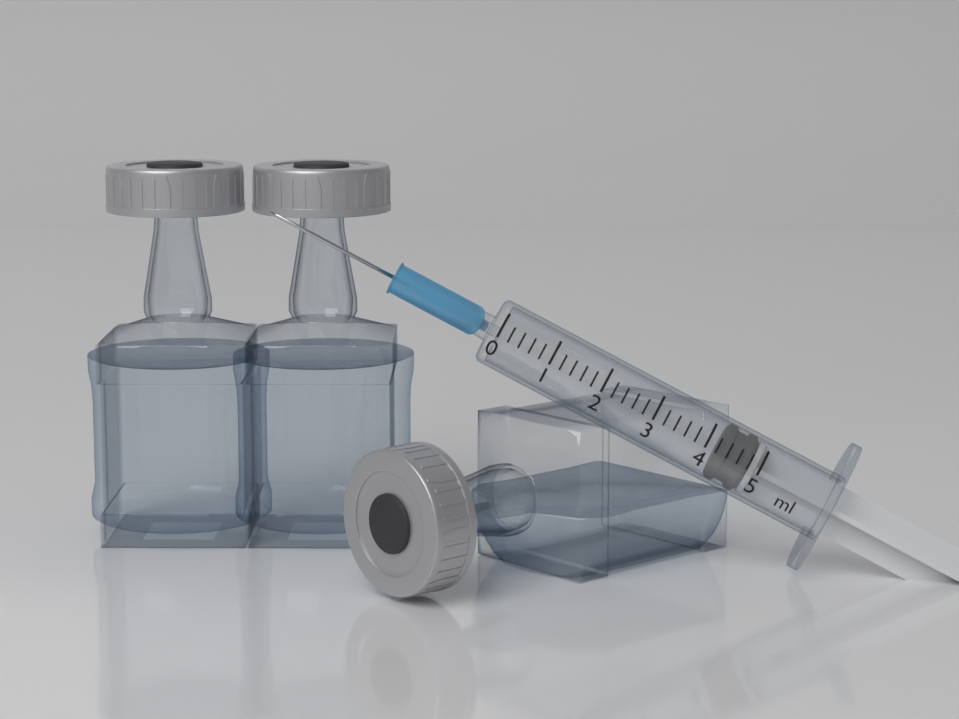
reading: 4.2 ml
